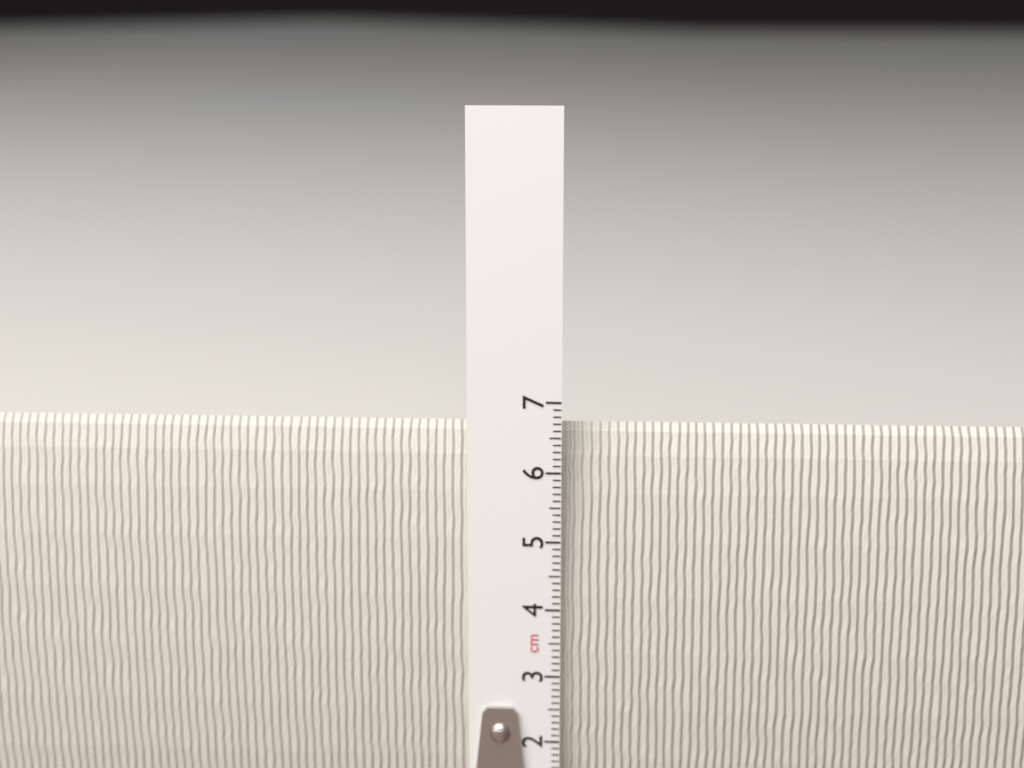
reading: 6.6 cm
